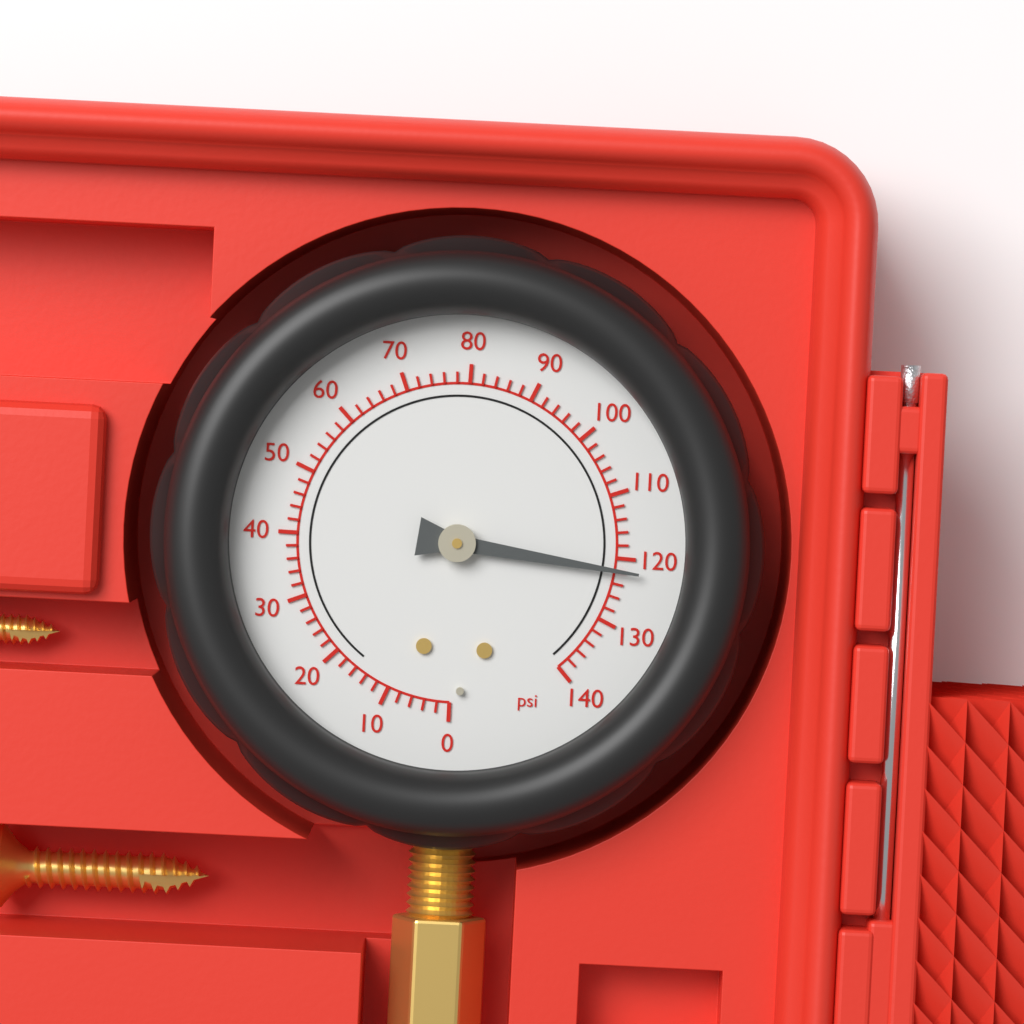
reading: 122 psi
